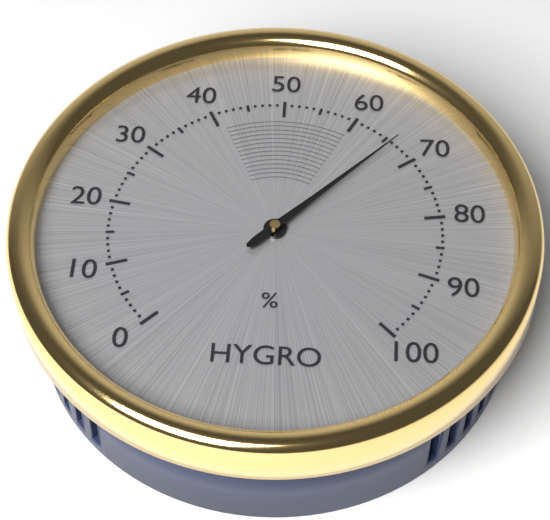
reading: 66 %
